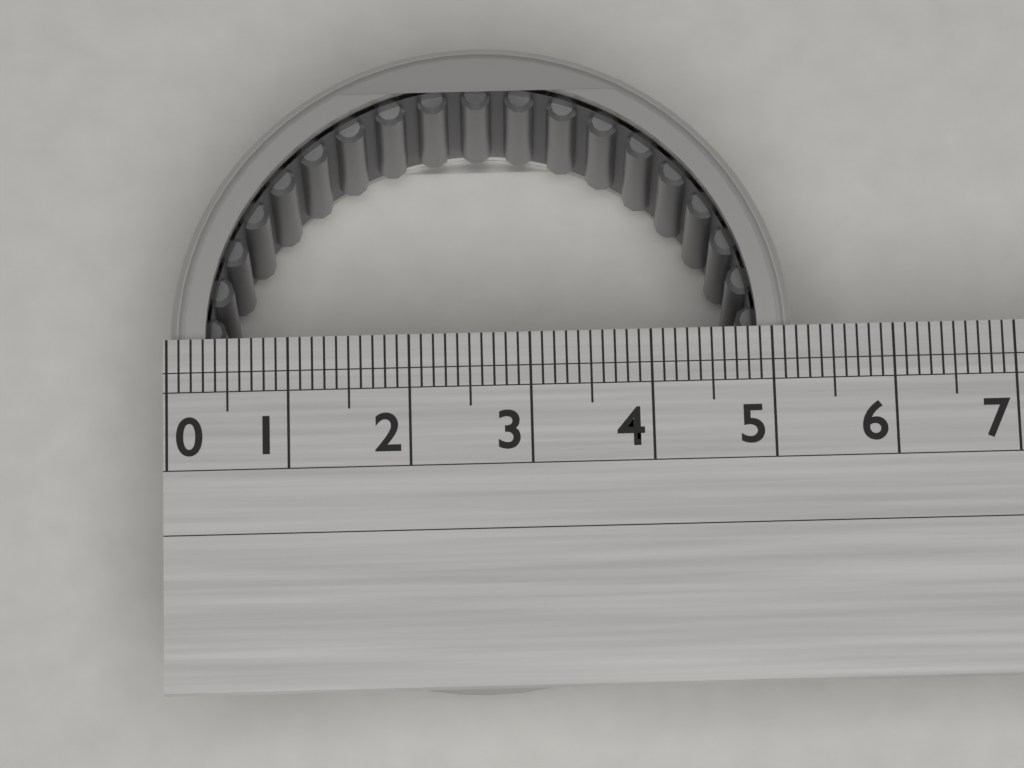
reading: 5.2 (no unit)
